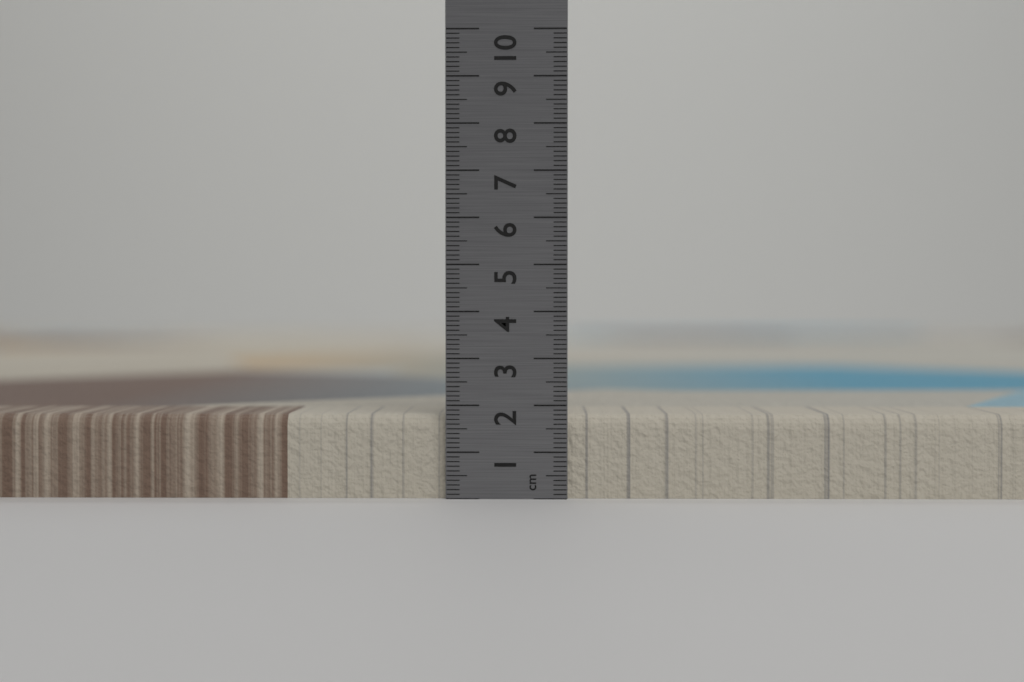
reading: 1.8 cm
